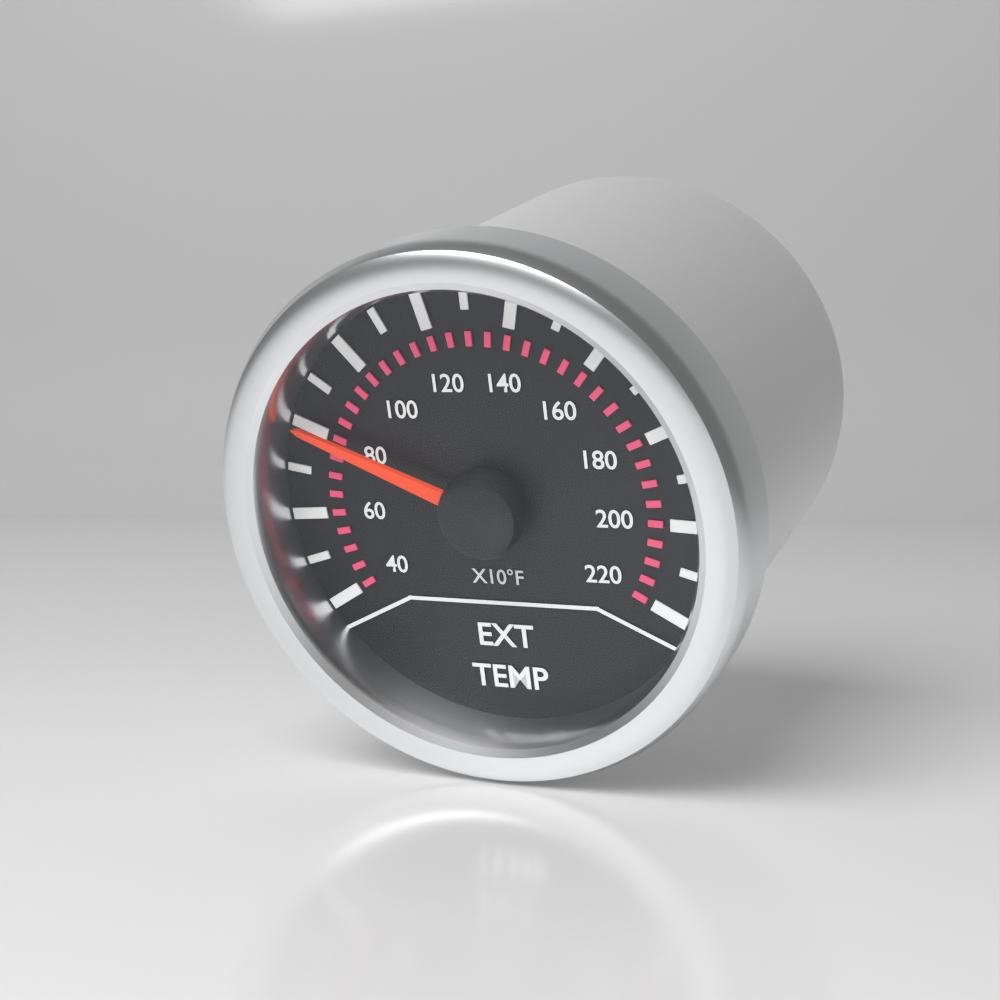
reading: 800 °F
